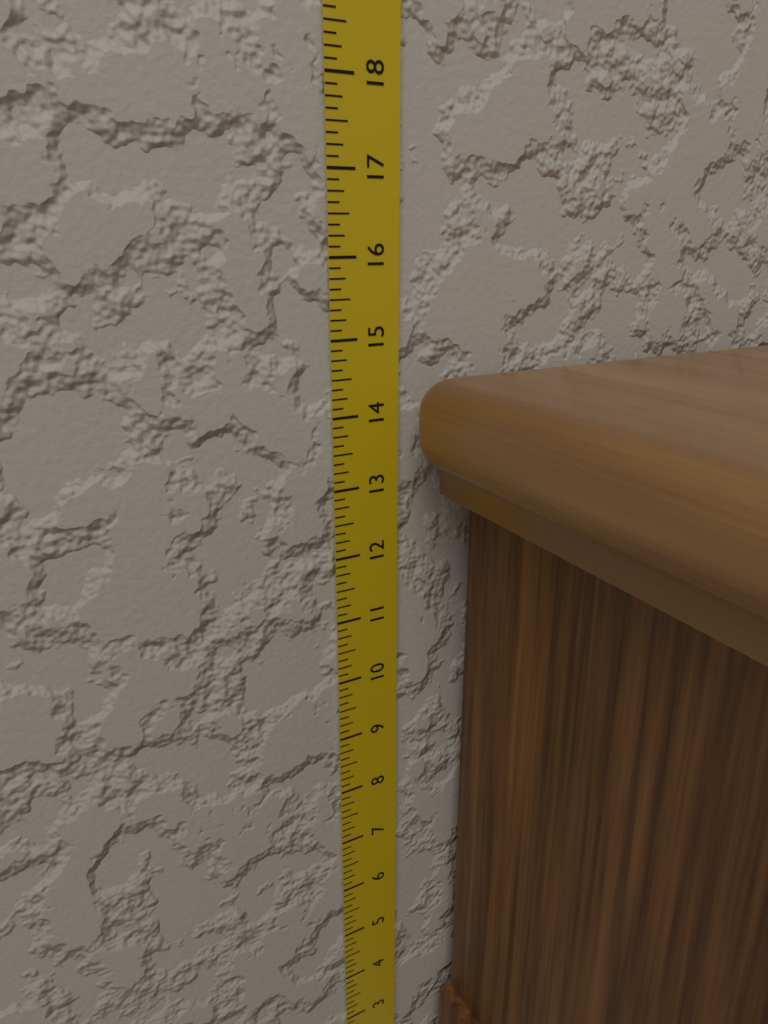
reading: 14.500 in
